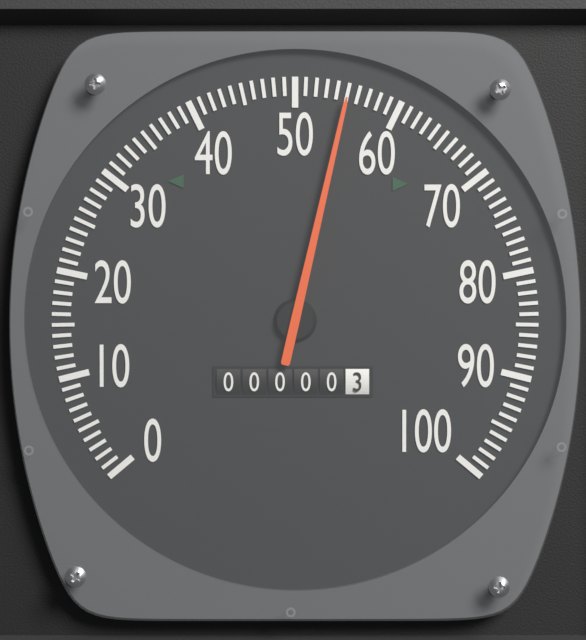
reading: 55 (no unit)
